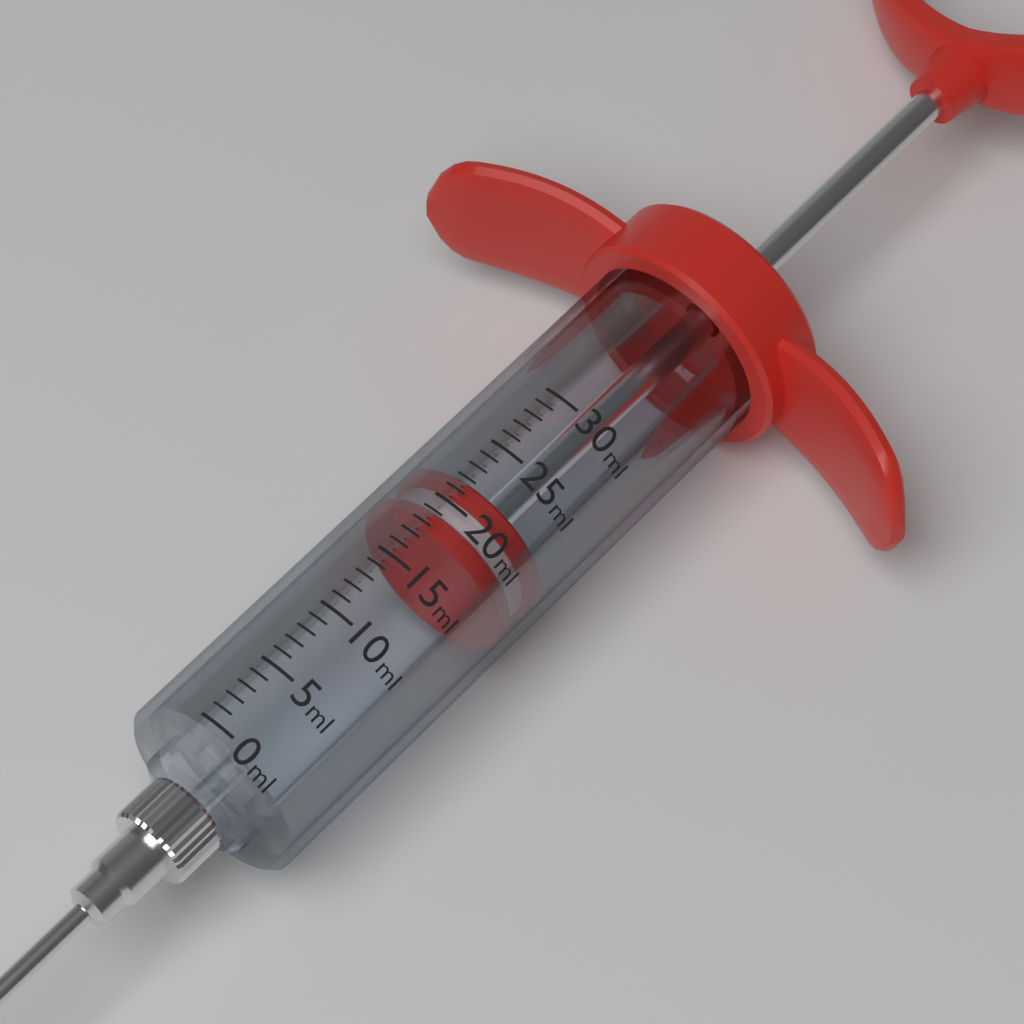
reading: 18 ml
